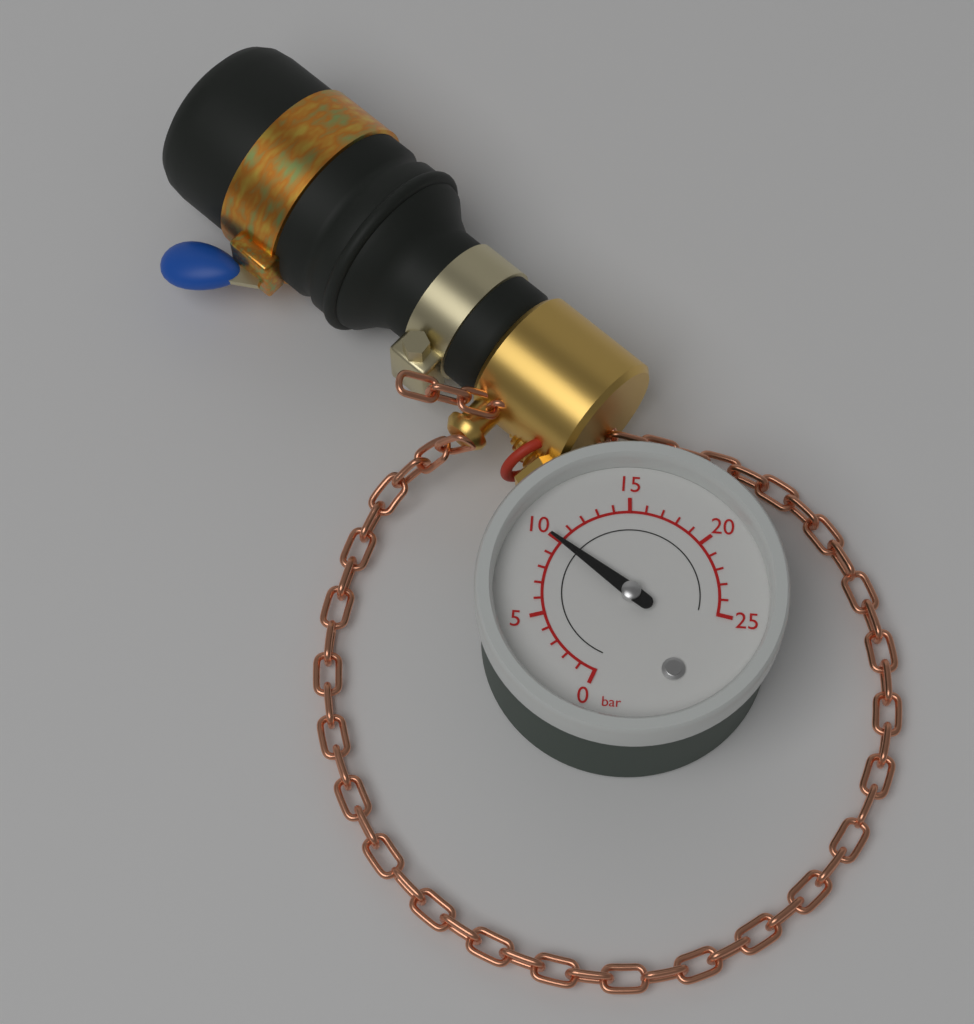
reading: 10 bar
